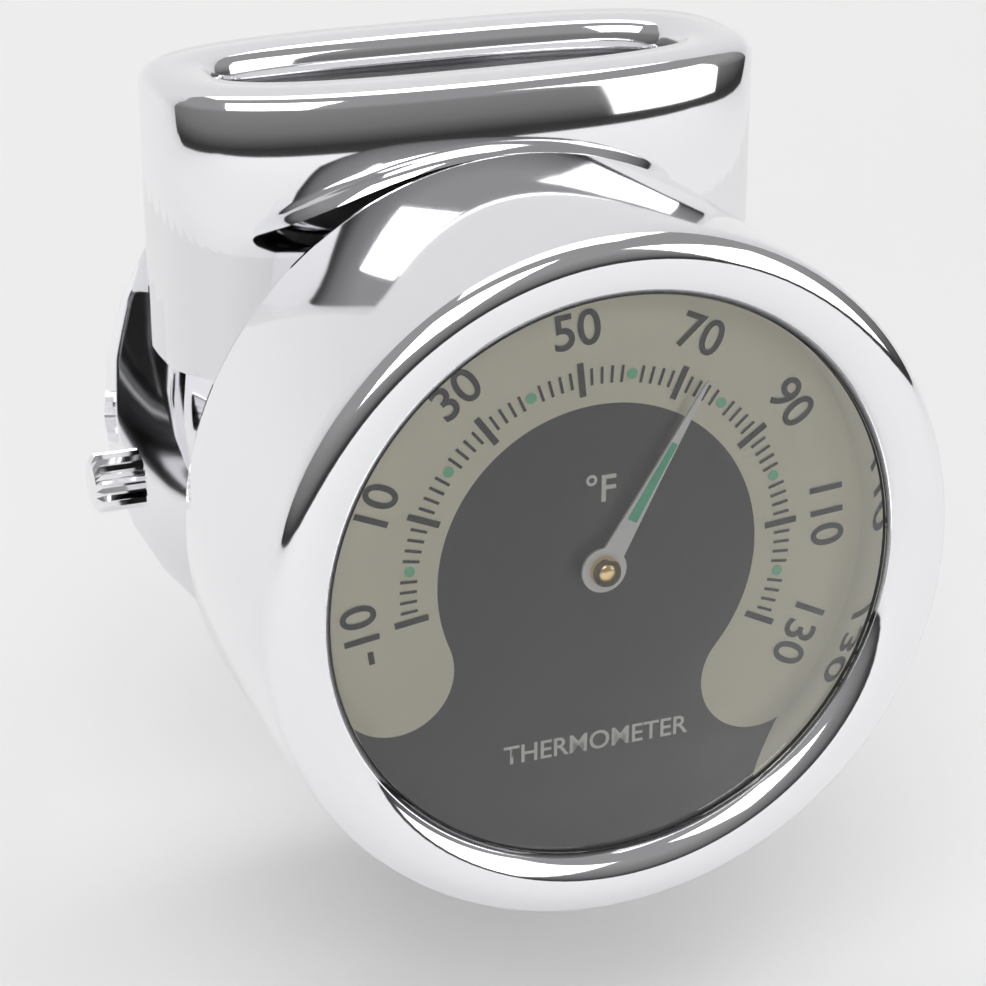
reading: 74 °F
